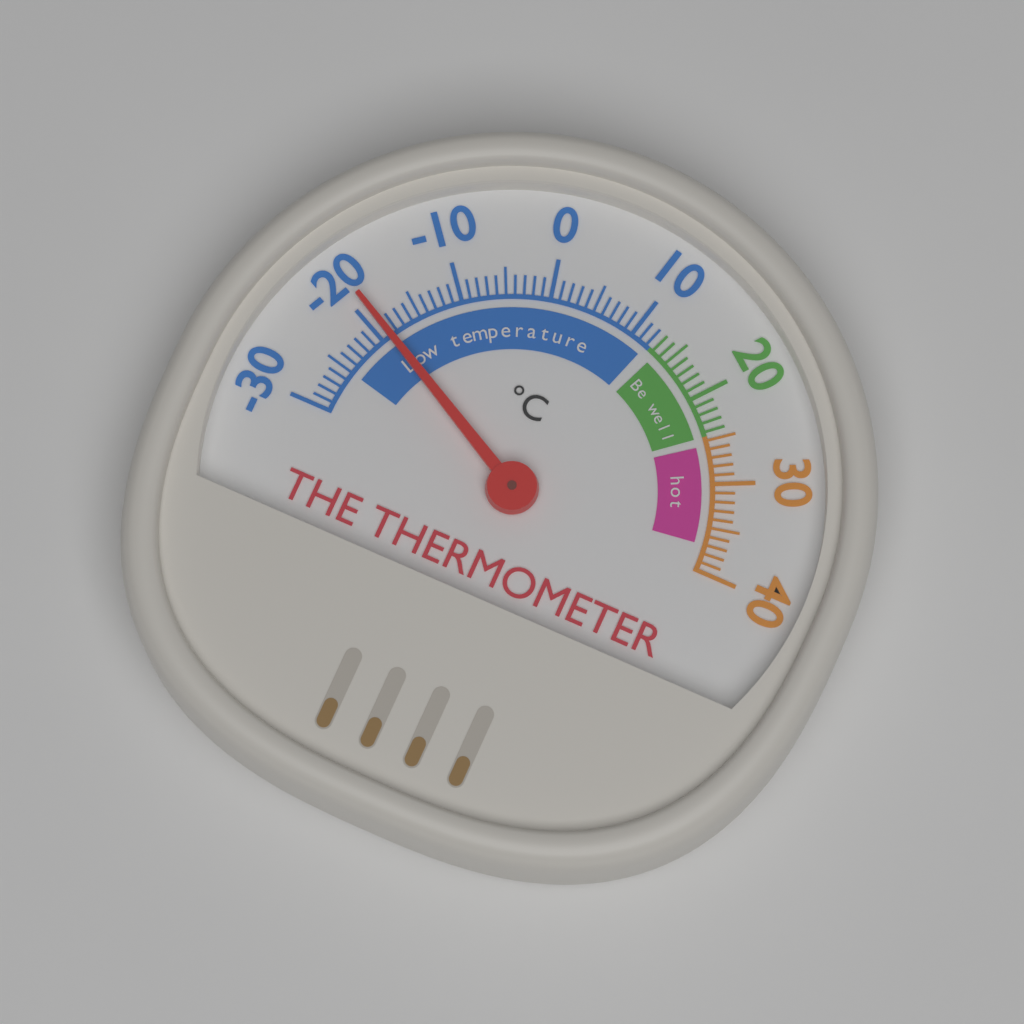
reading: -19 °C
